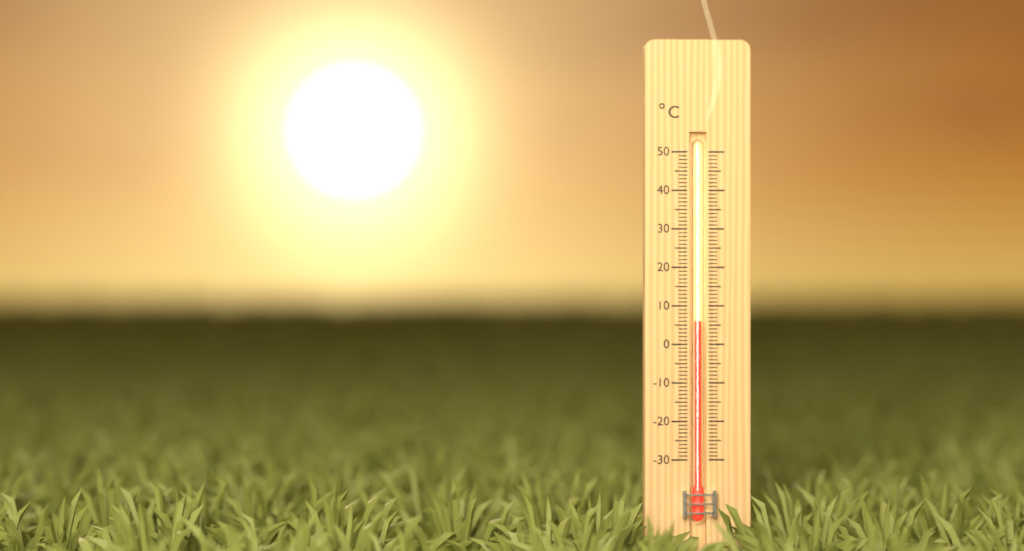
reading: 6 °C
